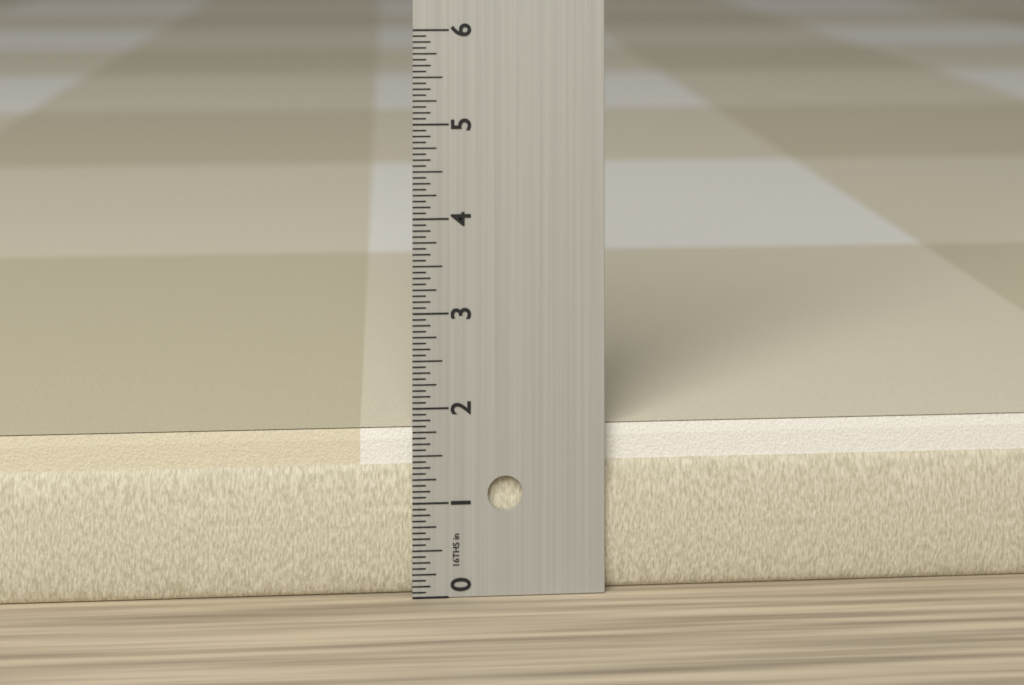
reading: 1.7500 in
